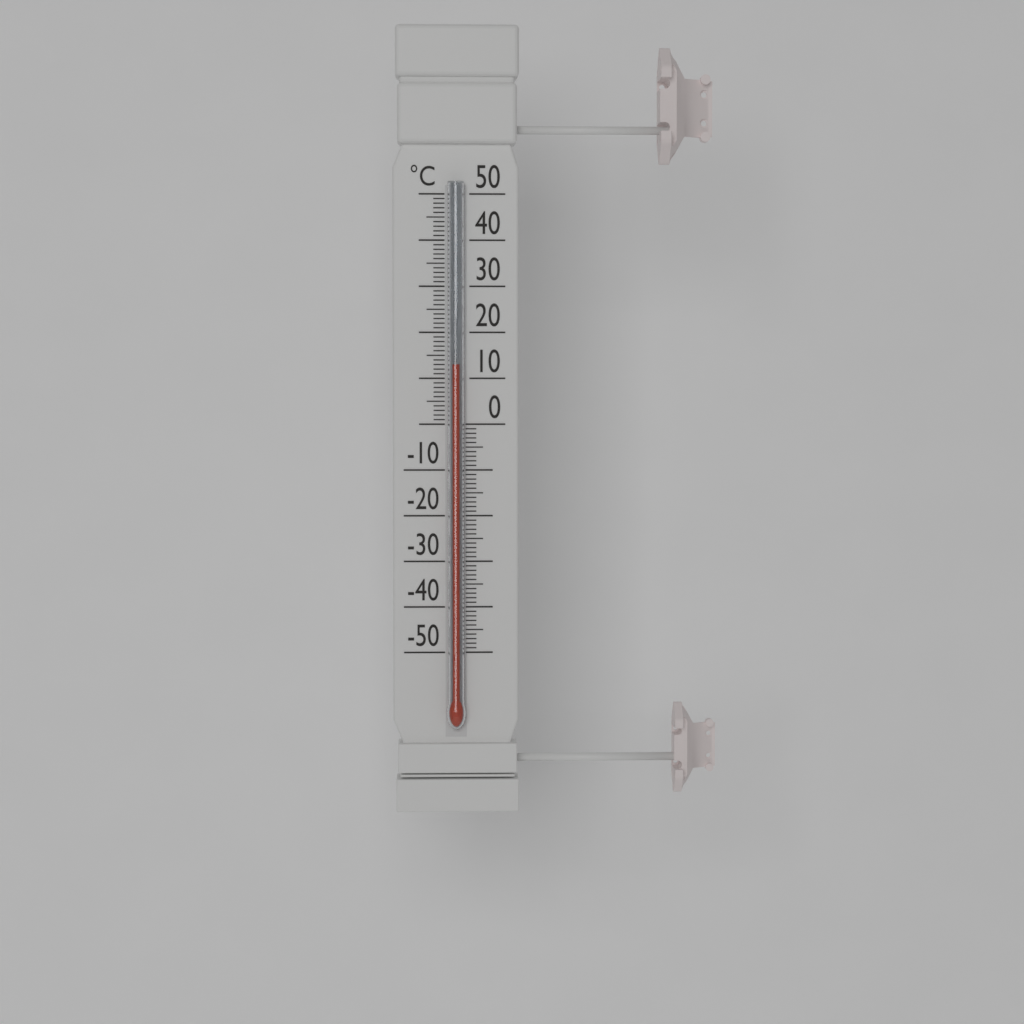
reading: 13 °C
